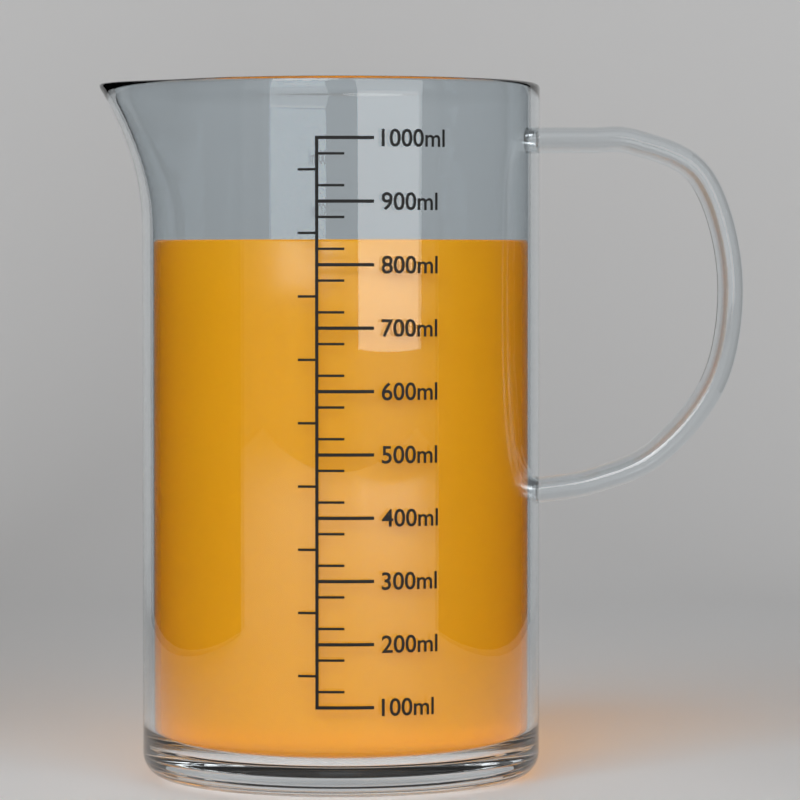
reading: 840 ml
